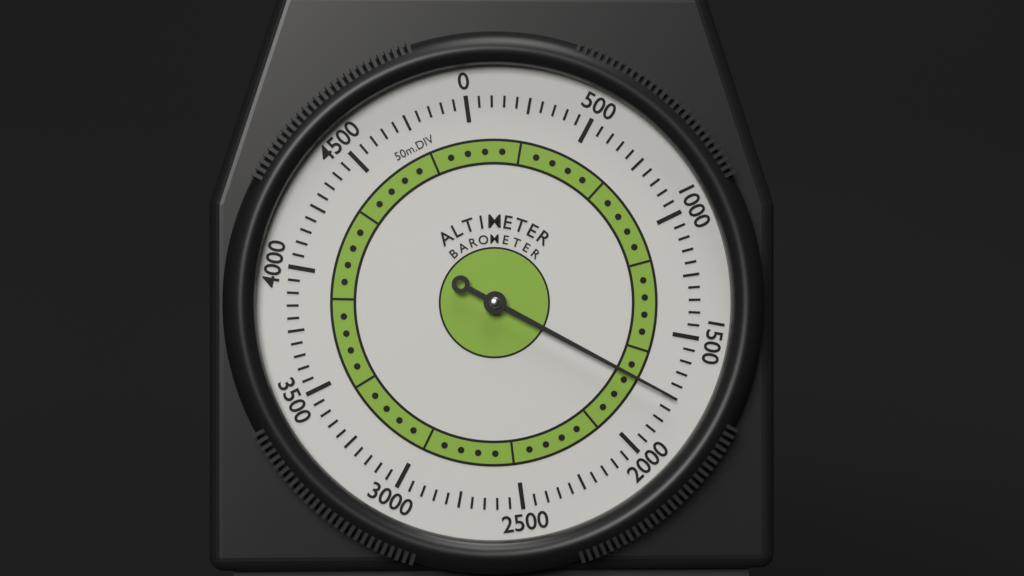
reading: 1750 m
